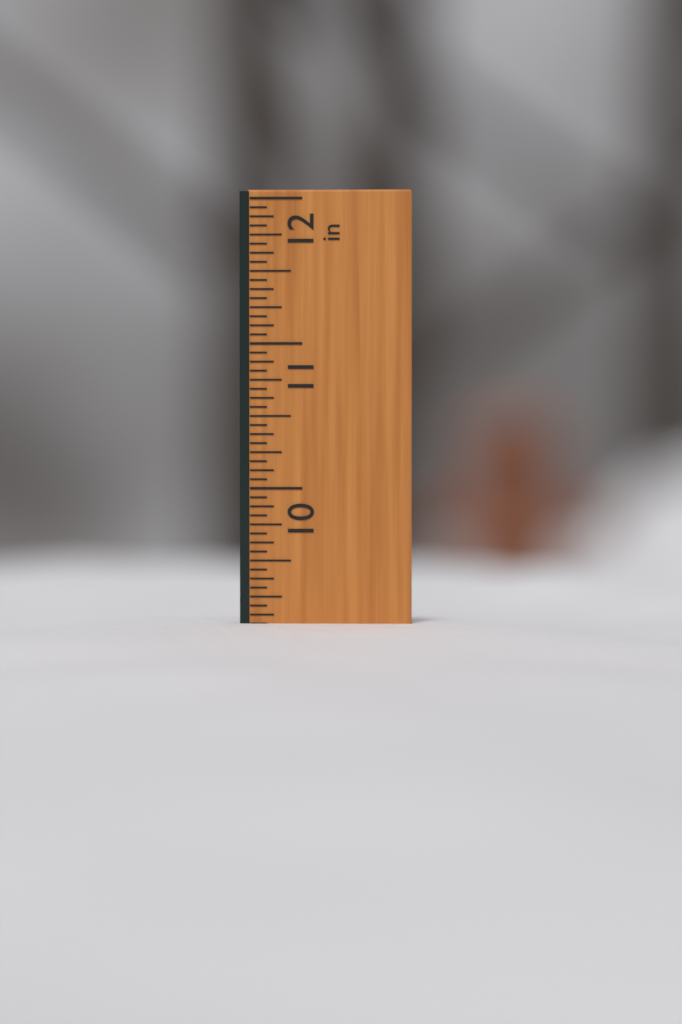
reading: 9.0625 in
